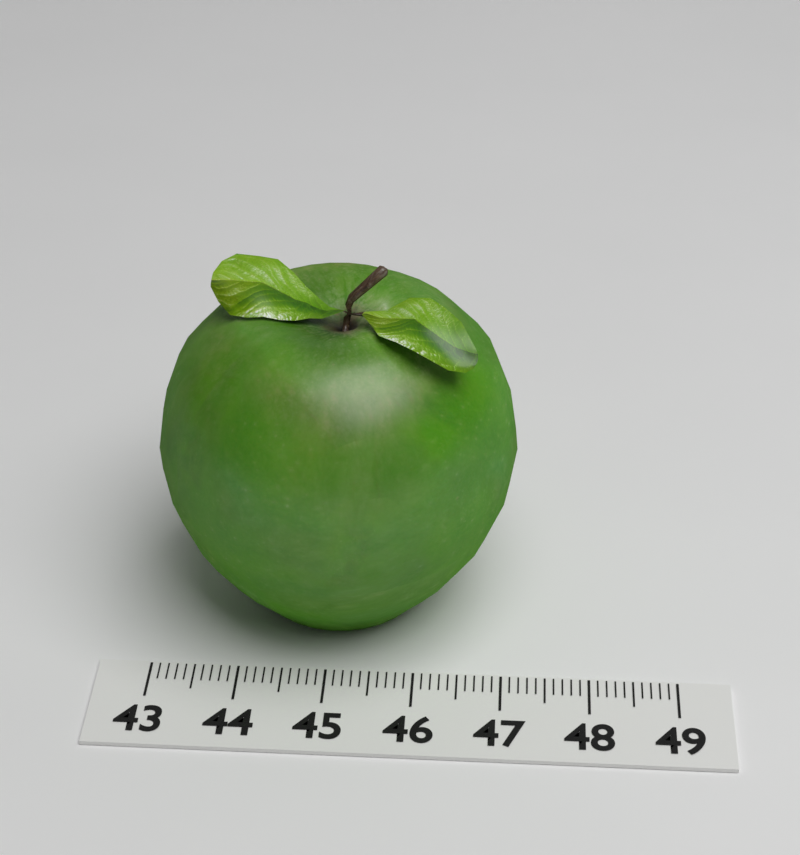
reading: 47.1 (no unit)
